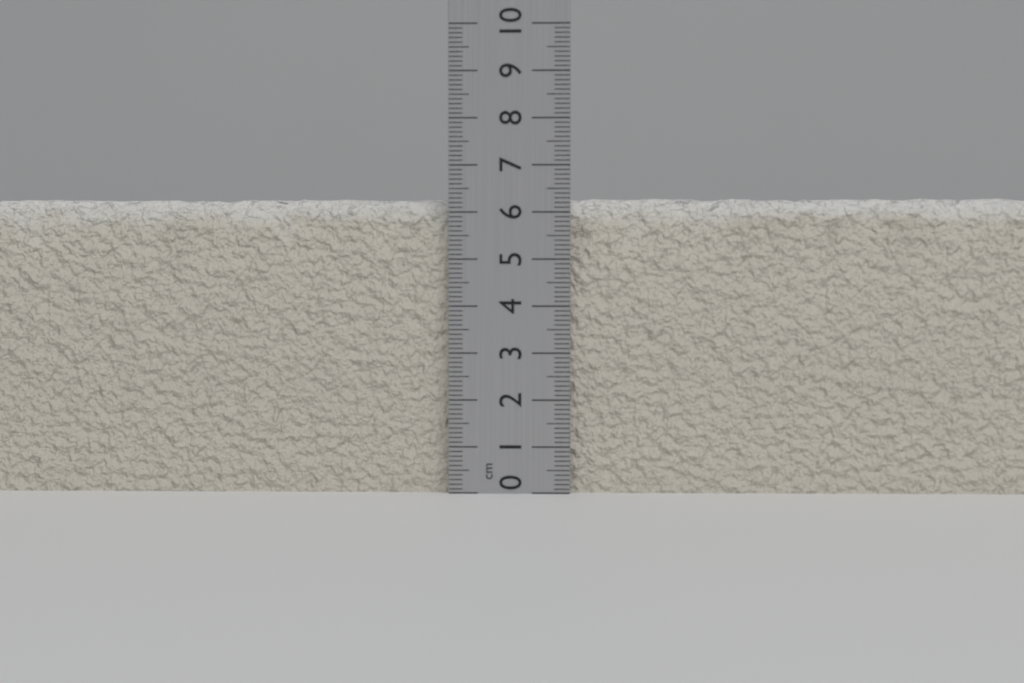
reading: 6.3 cm
